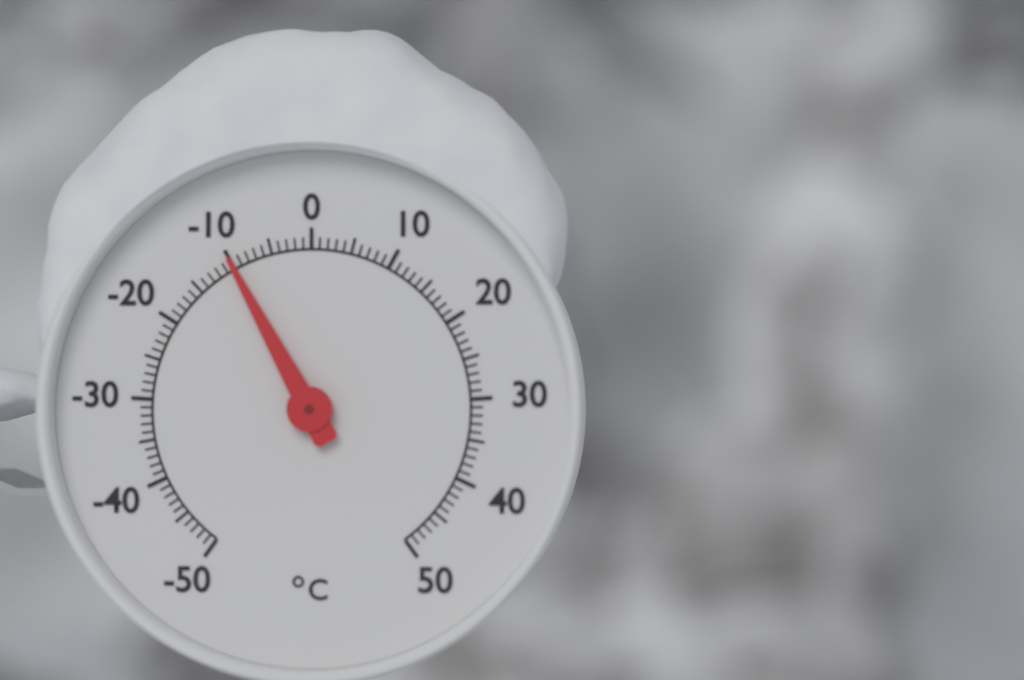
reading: -10 °C
